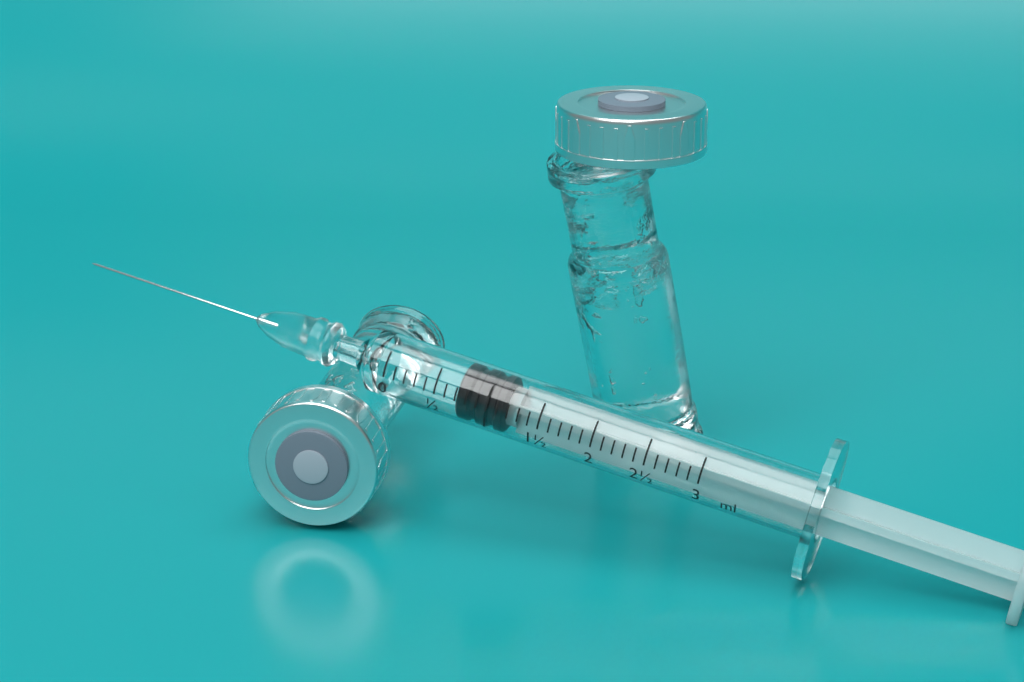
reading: 0.7 ml
